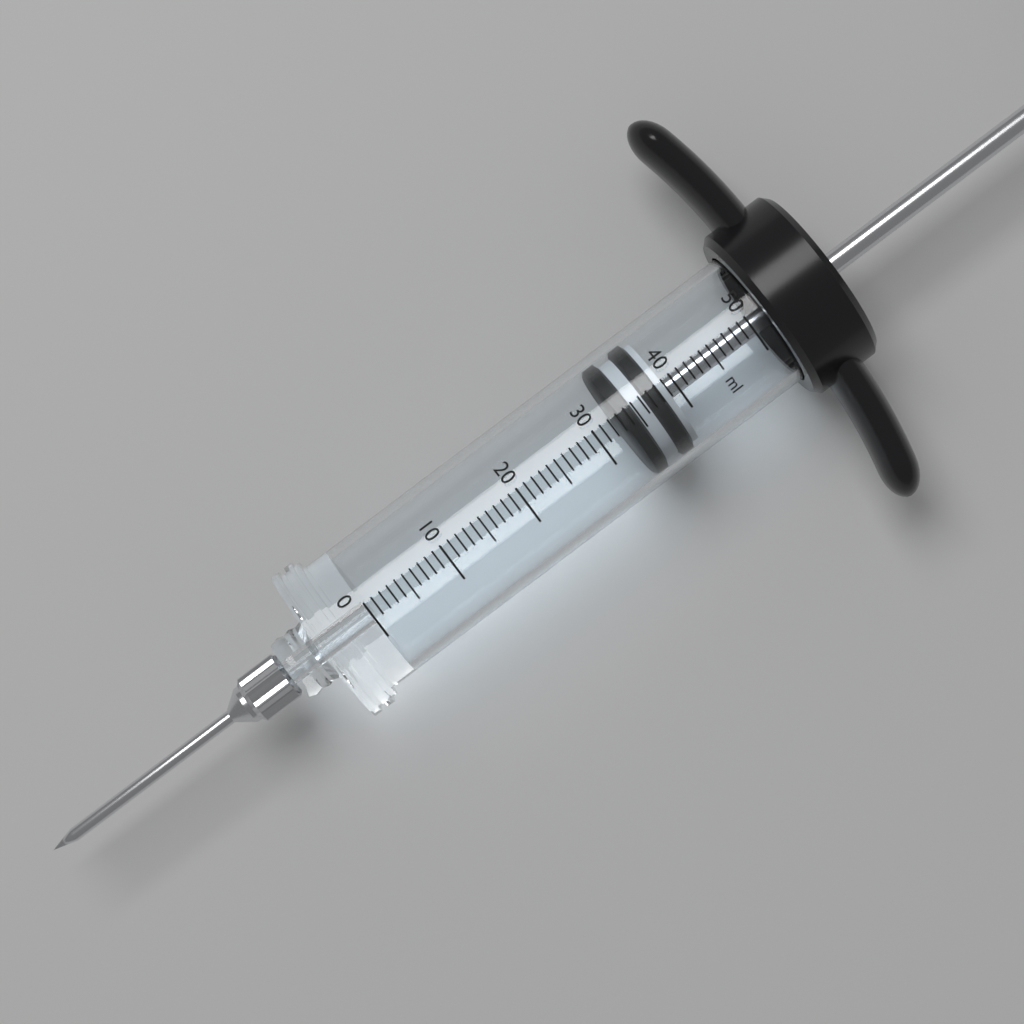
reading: 33 ml
